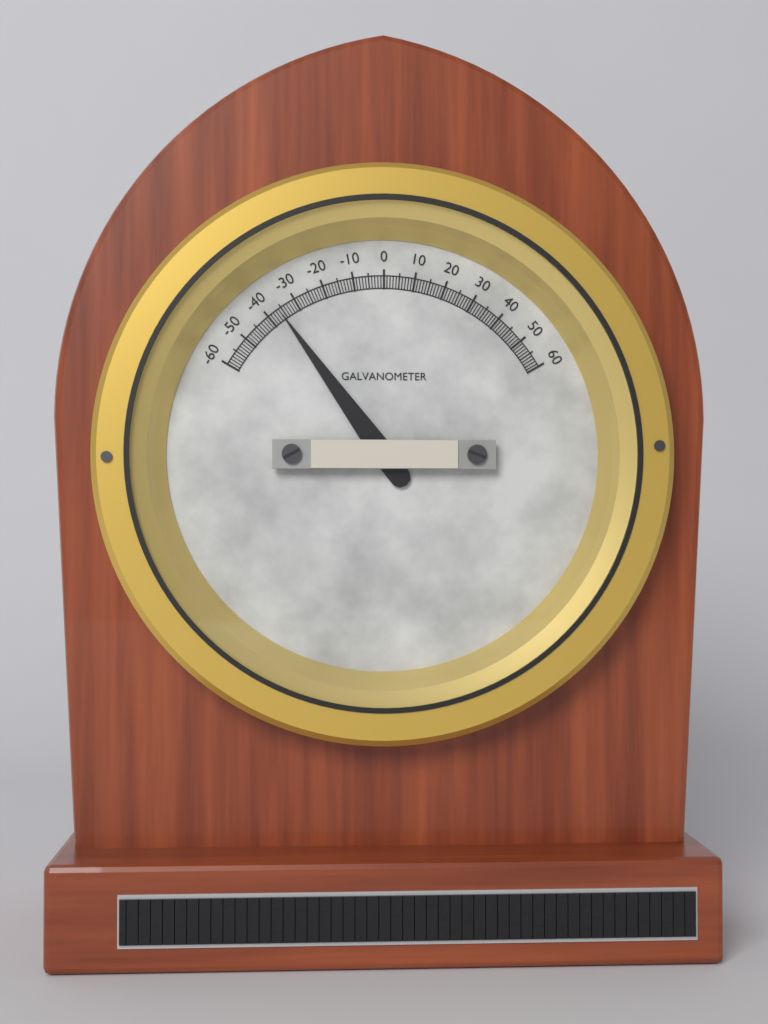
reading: -36 (no unit)
